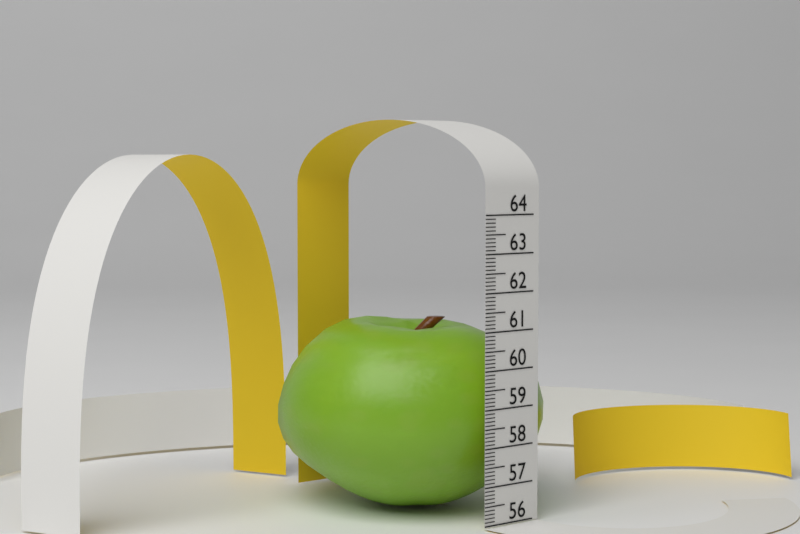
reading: 61.1 (no unit)
